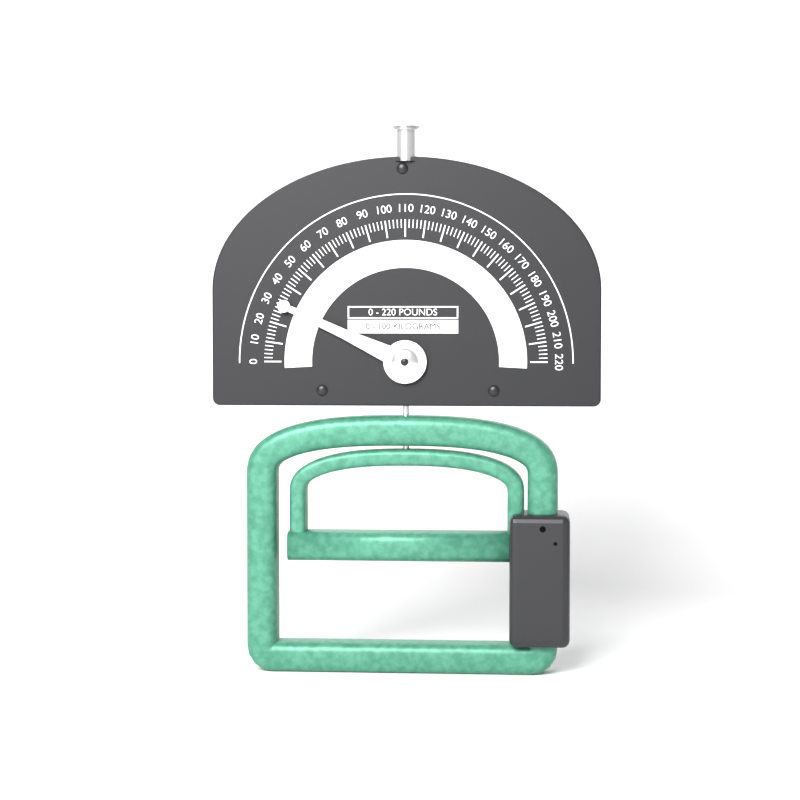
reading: 30 lb
